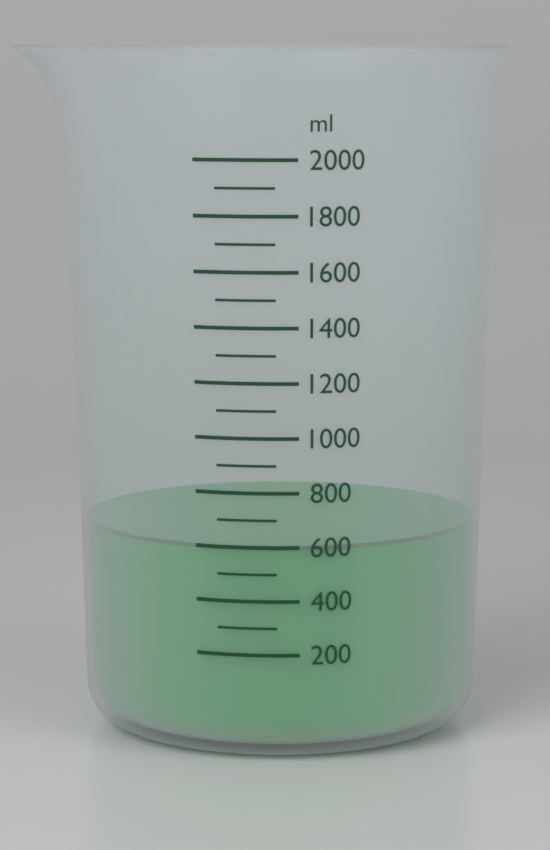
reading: 600 ml
